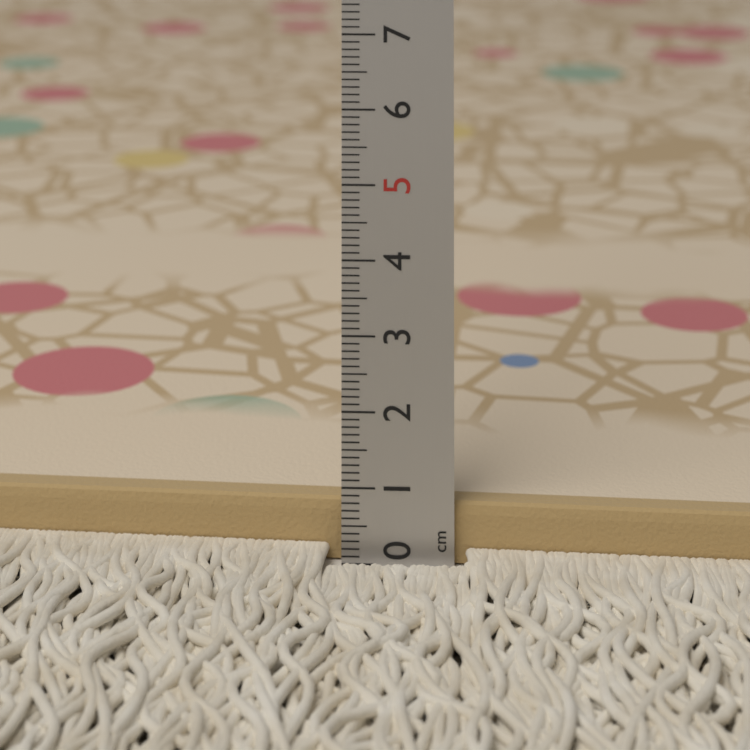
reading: 0.8 cm
